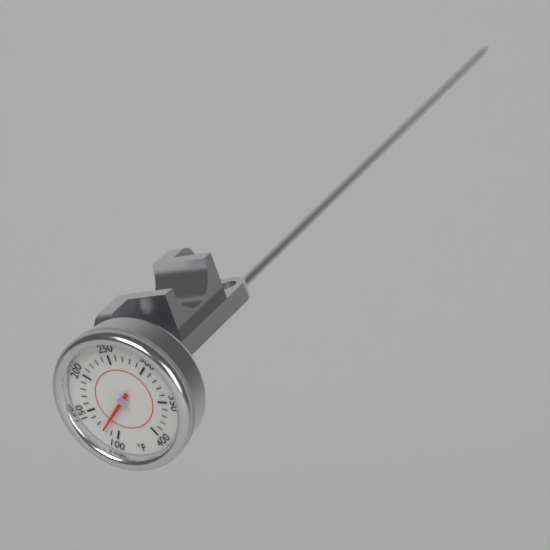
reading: 120 °F
